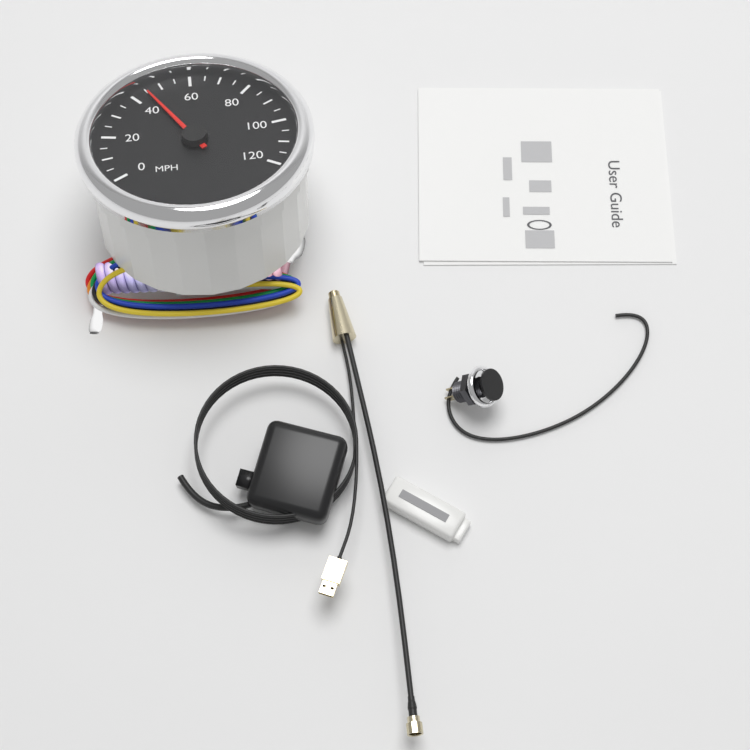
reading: 45 MPH
